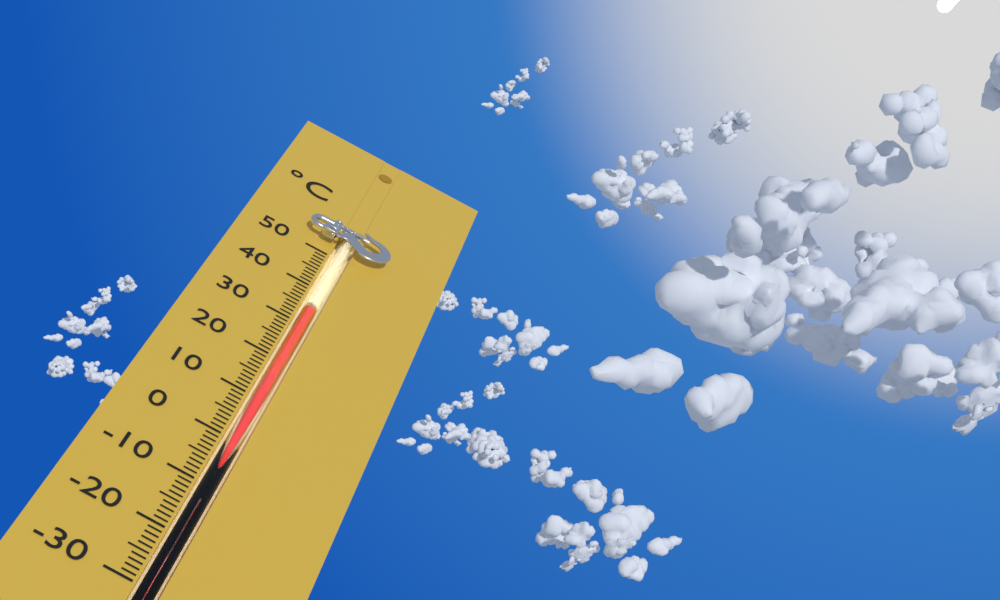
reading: 34 °C
